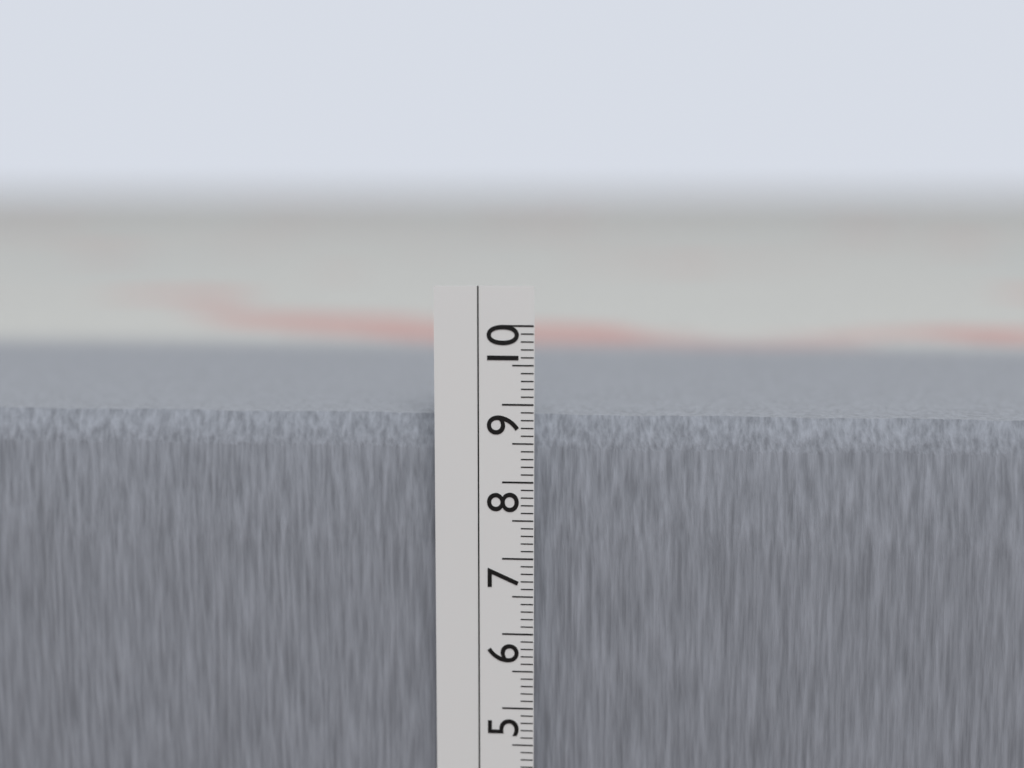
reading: 8.8 cm
